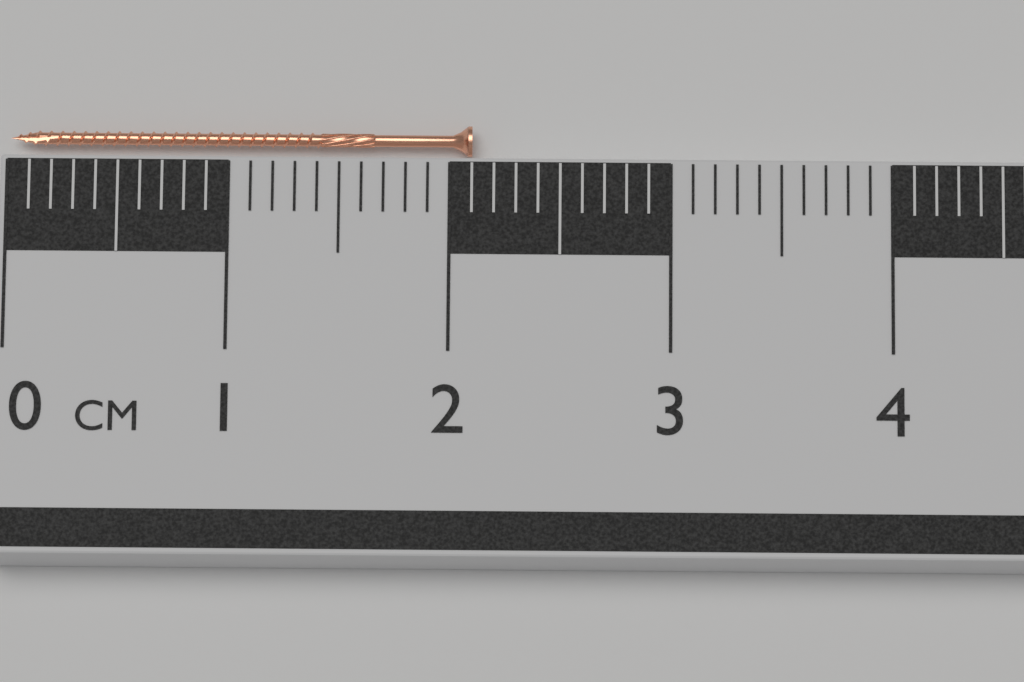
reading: 2.1 cm
